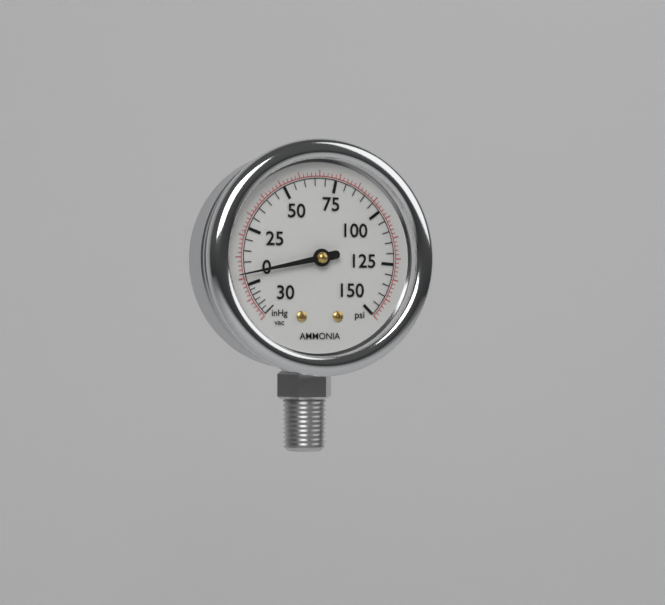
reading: 5 psi
